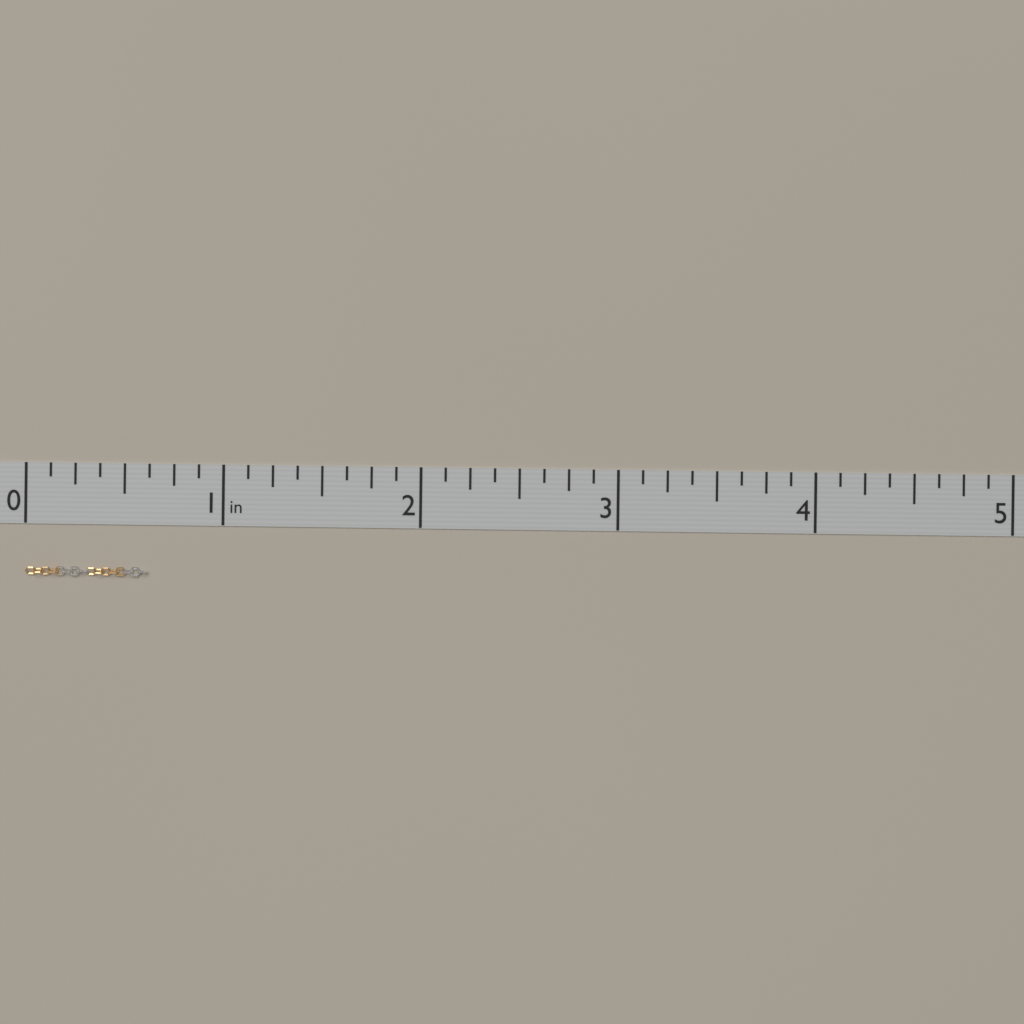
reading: 0.625 in
